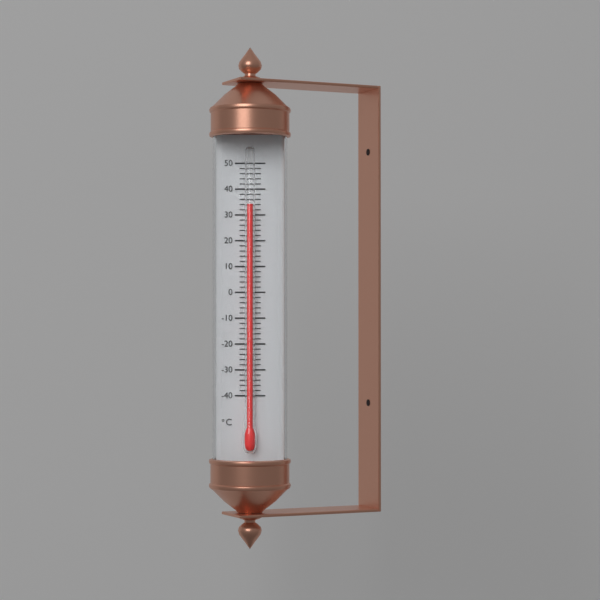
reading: 34 °C
